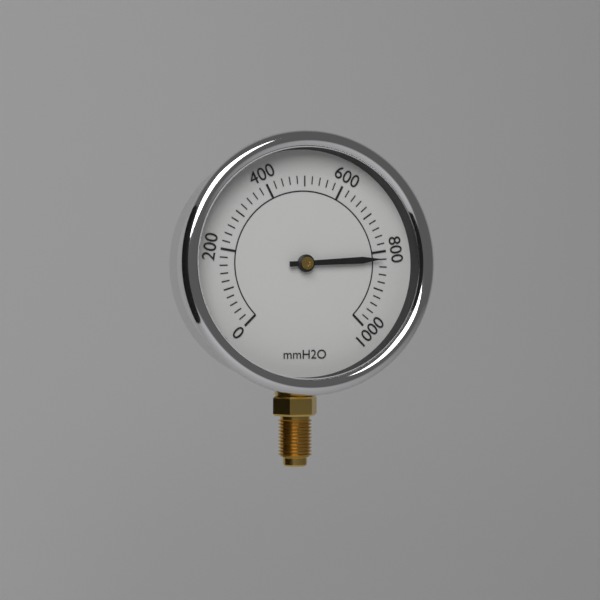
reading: 820 mmH2O
